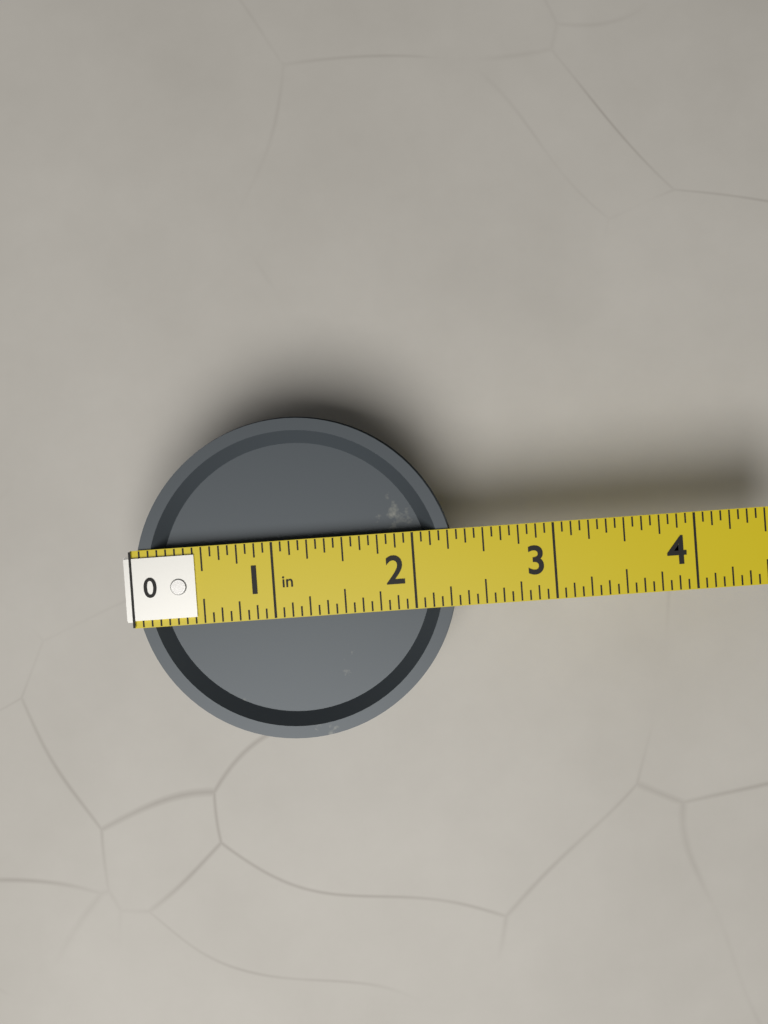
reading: 2.3125 in
